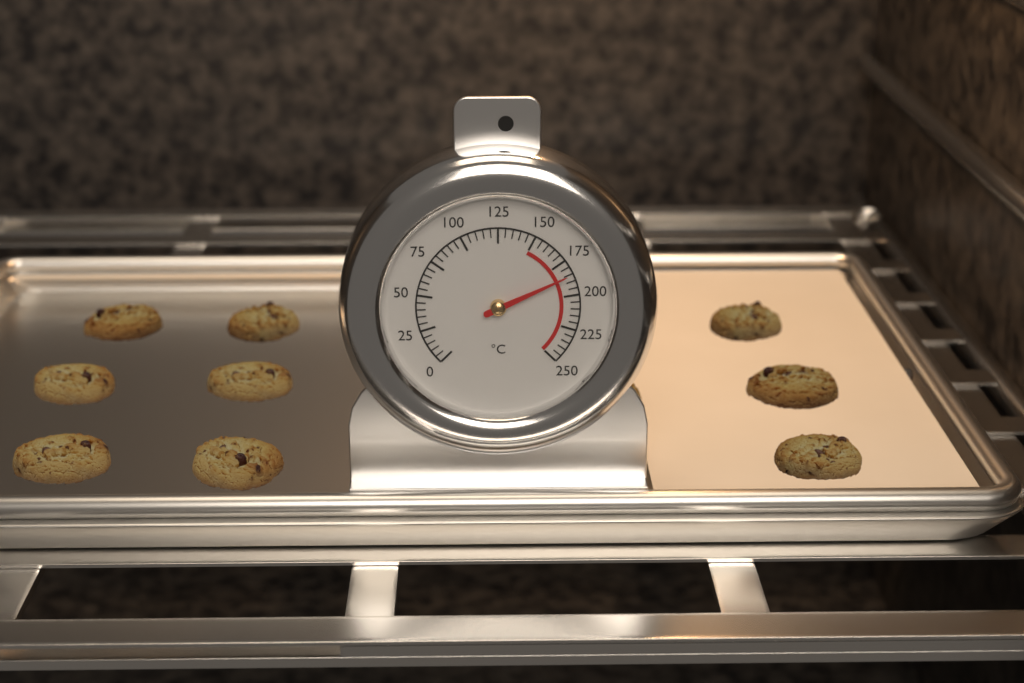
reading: 185 °C
